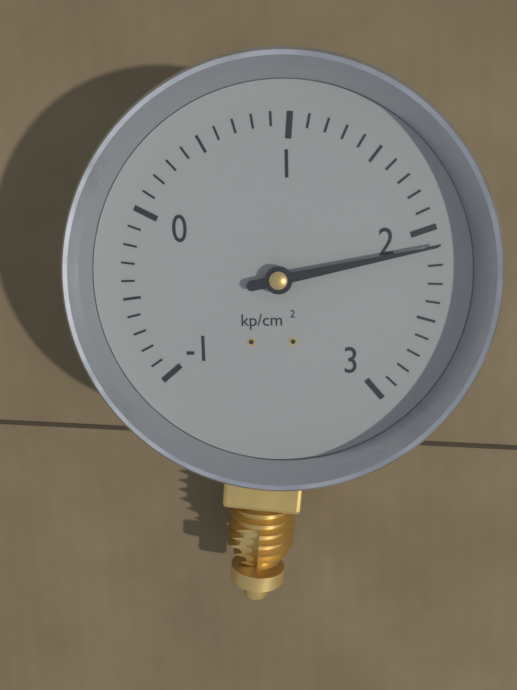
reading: 2.1 kp/cm²
